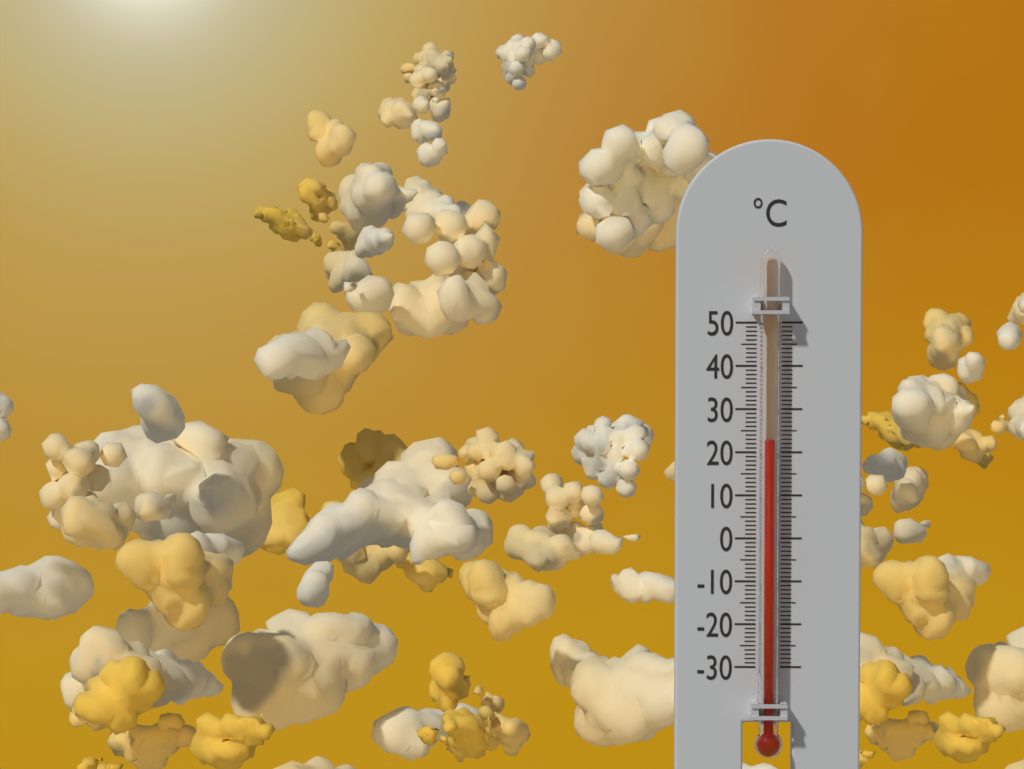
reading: 23 °C
